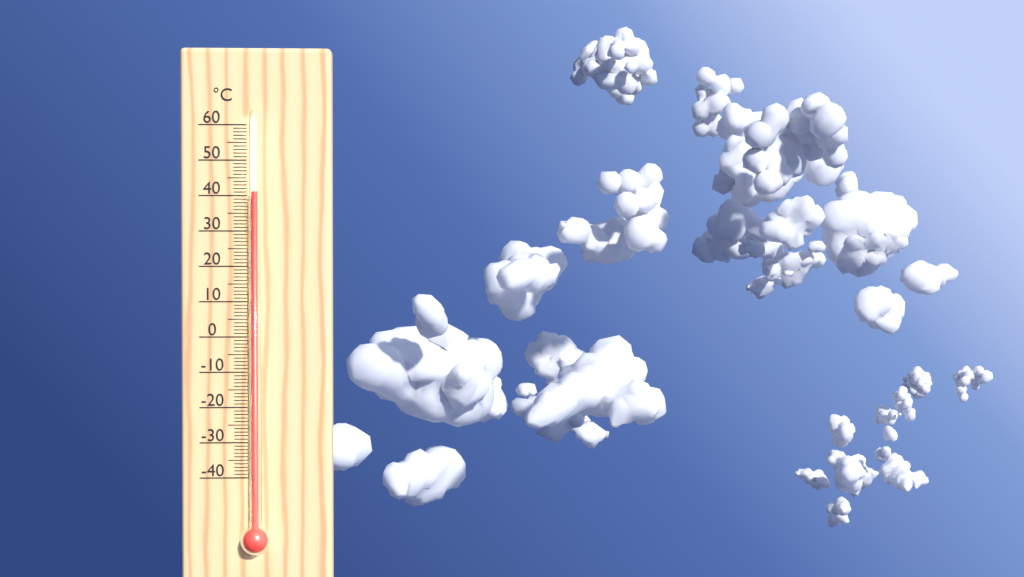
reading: 41 °C
